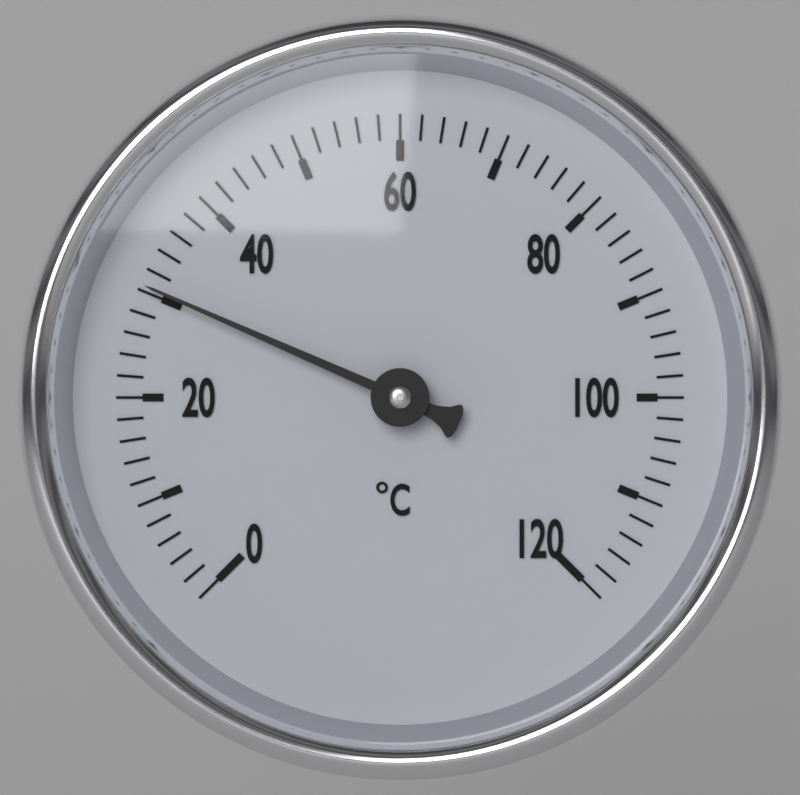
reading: 30.5 °C
